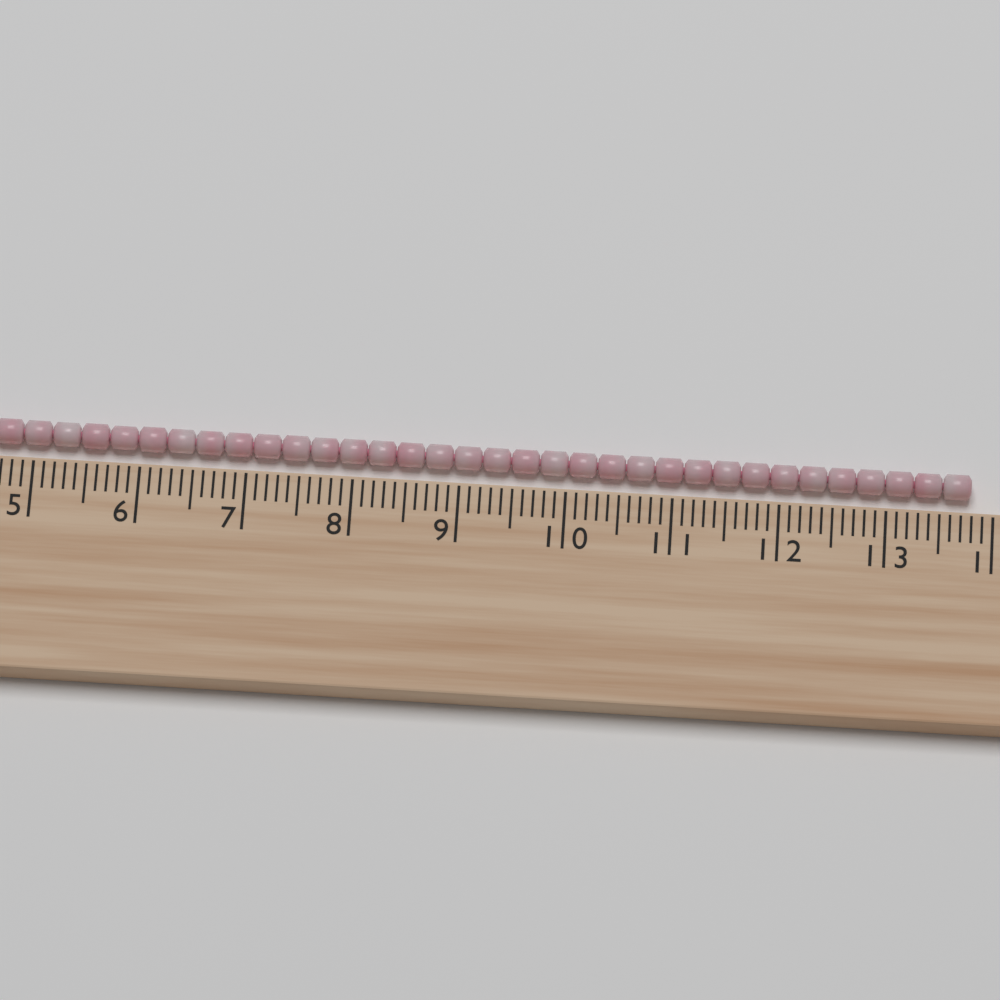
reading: 13.8 cm
